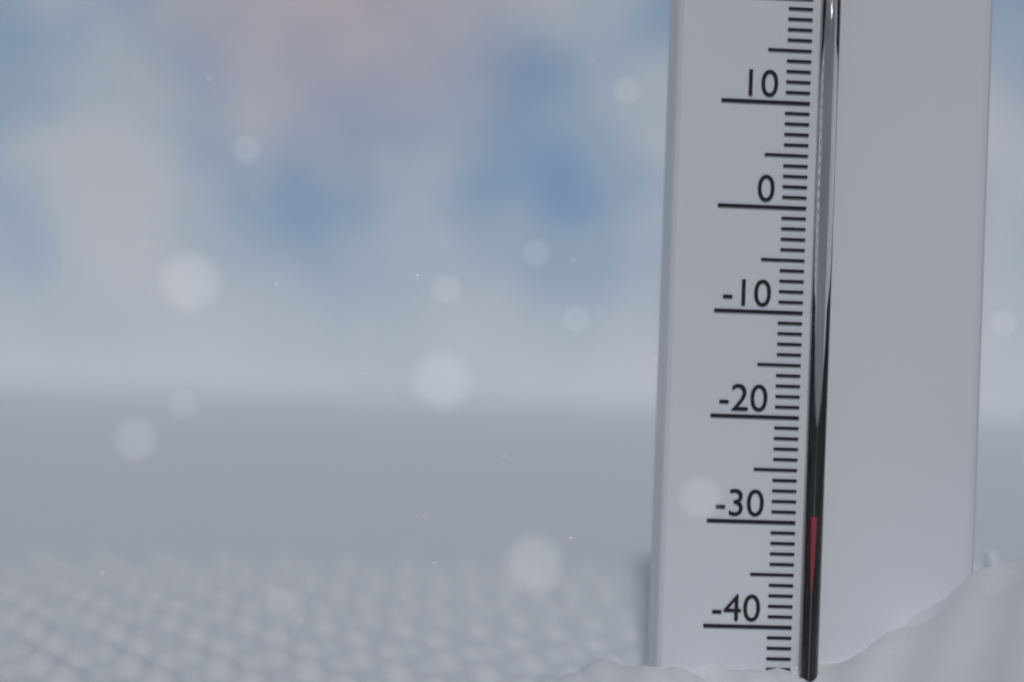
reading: -29 °C
